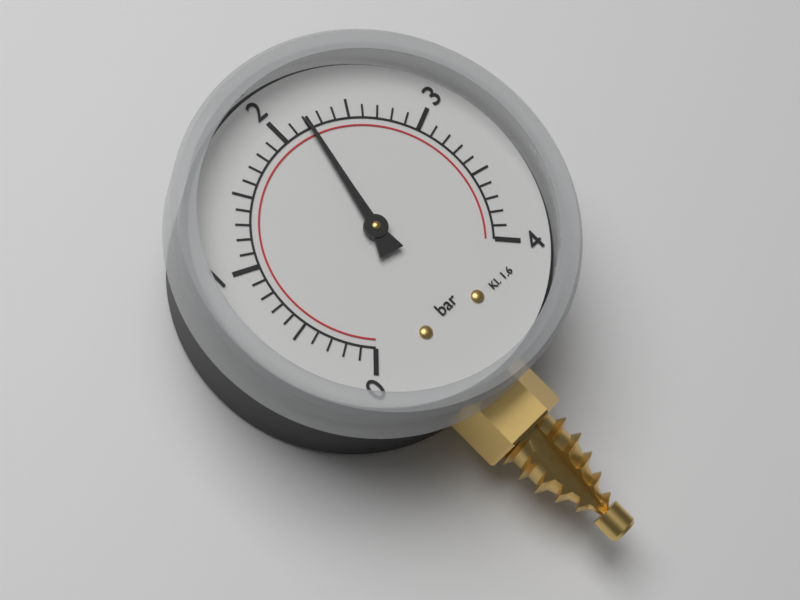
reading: 2.2 bar
